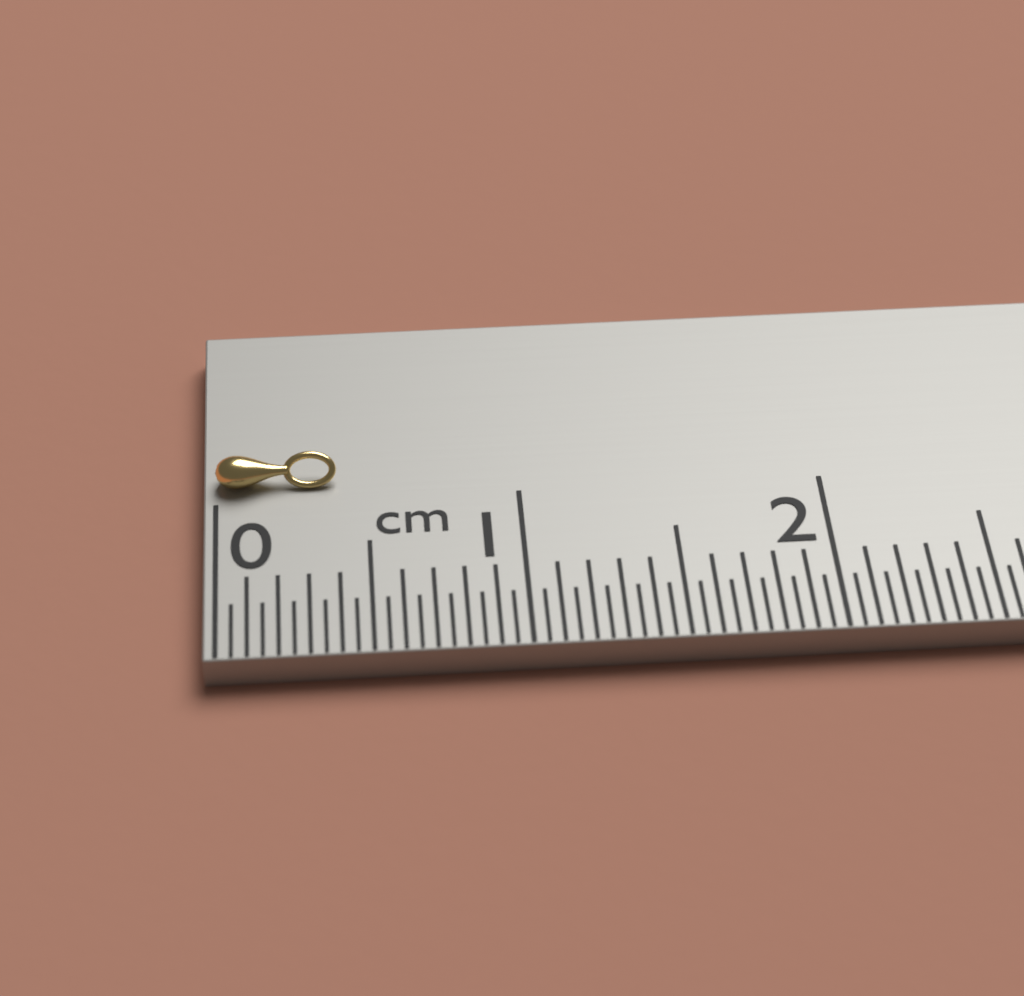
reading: 0.40 cm
